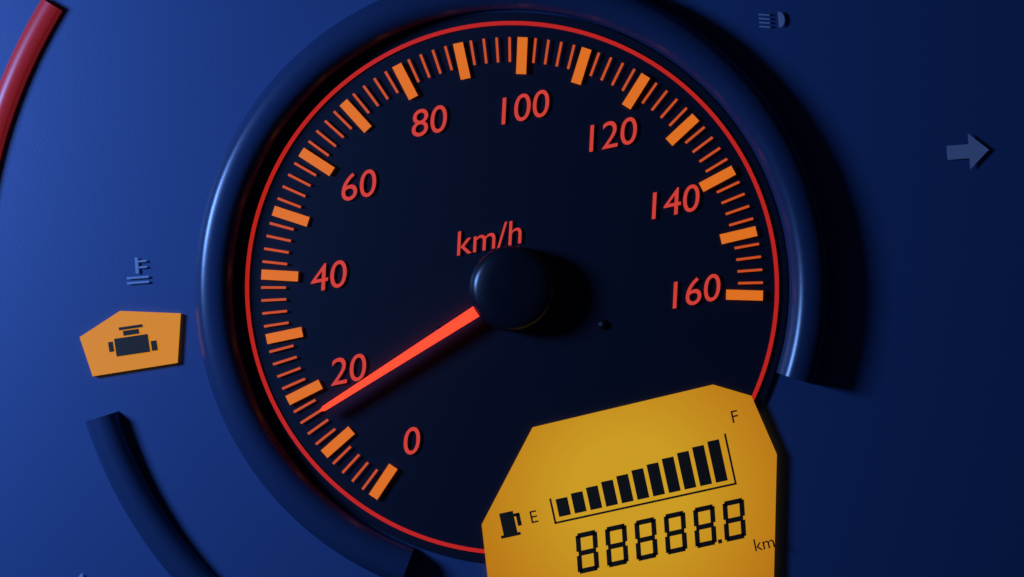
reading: 16 km/h
